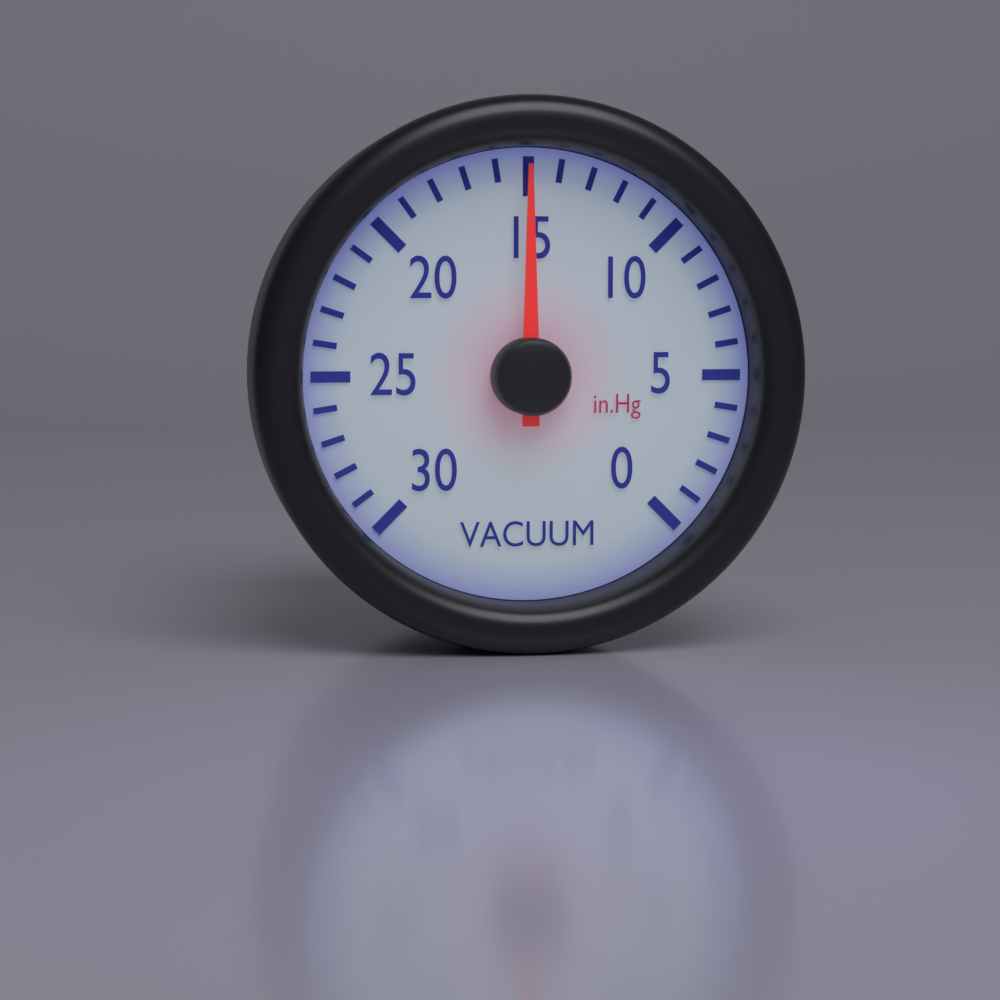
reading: 15 inHg
